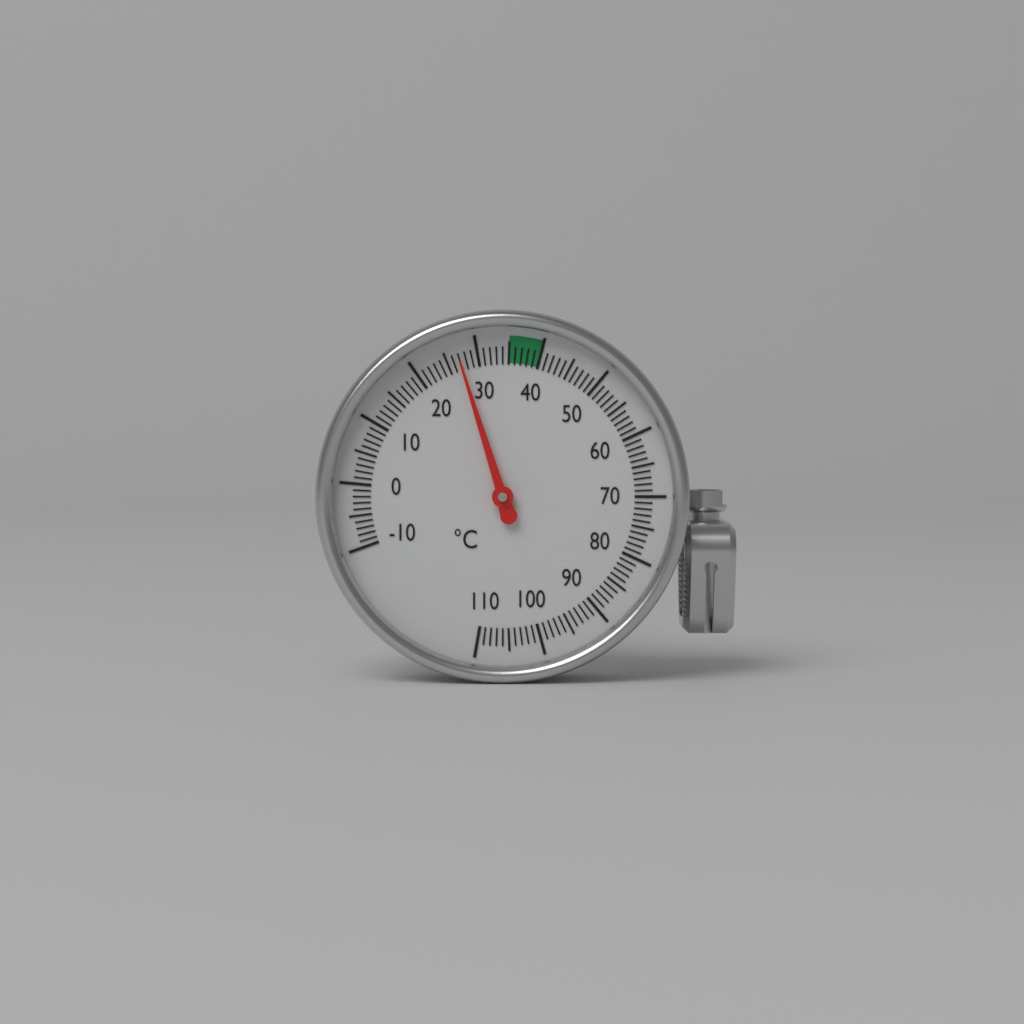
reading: 27 °C
